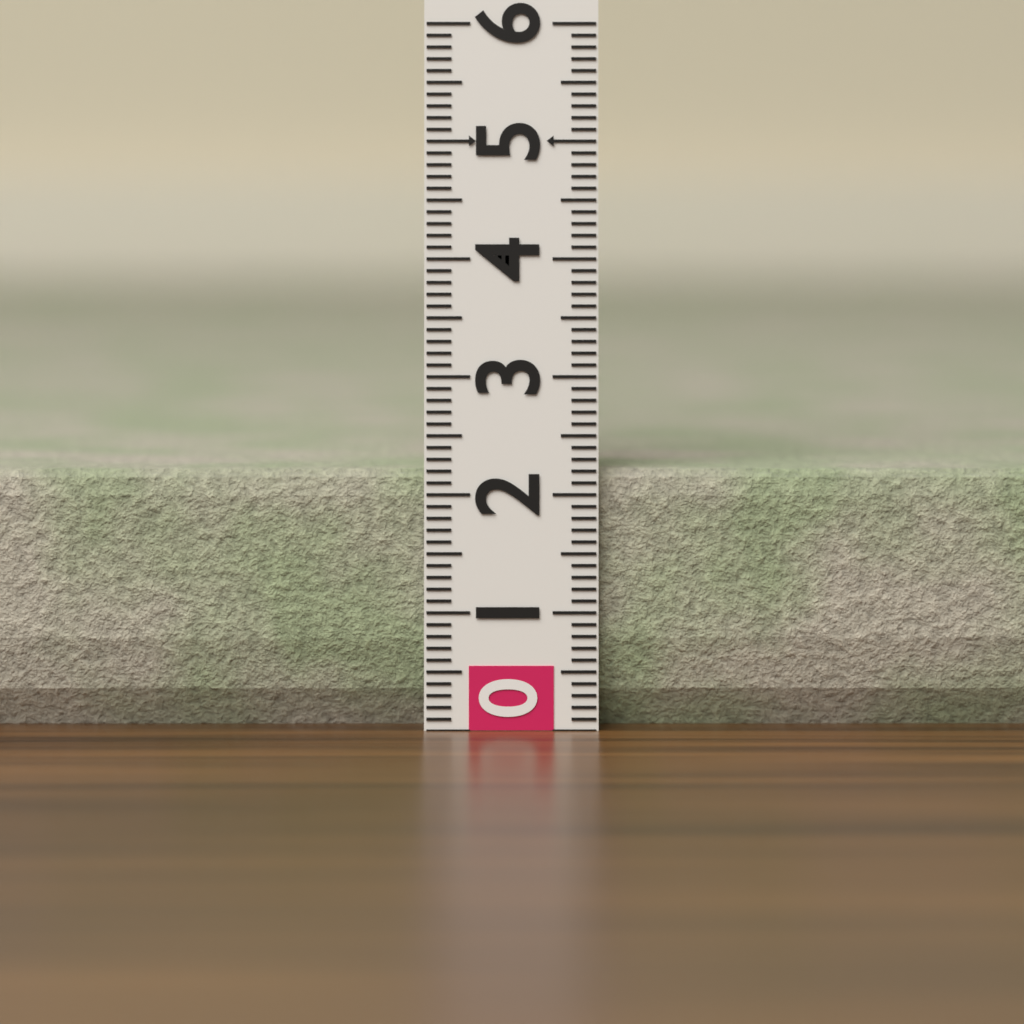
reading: 2.2 (no unit)
